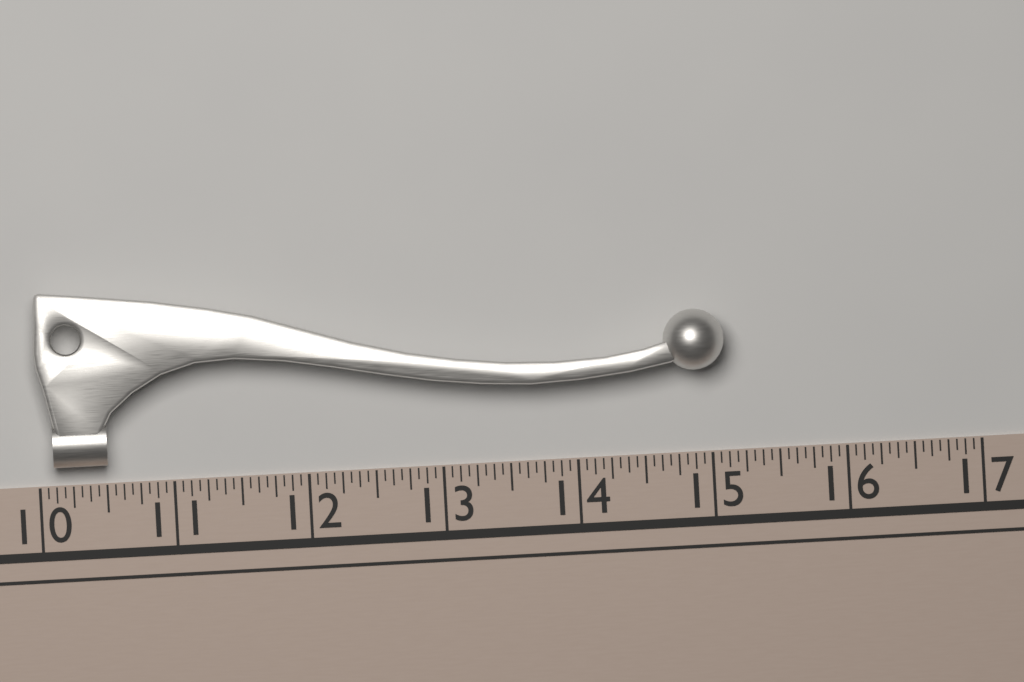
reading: 15.1250 (no unit)
